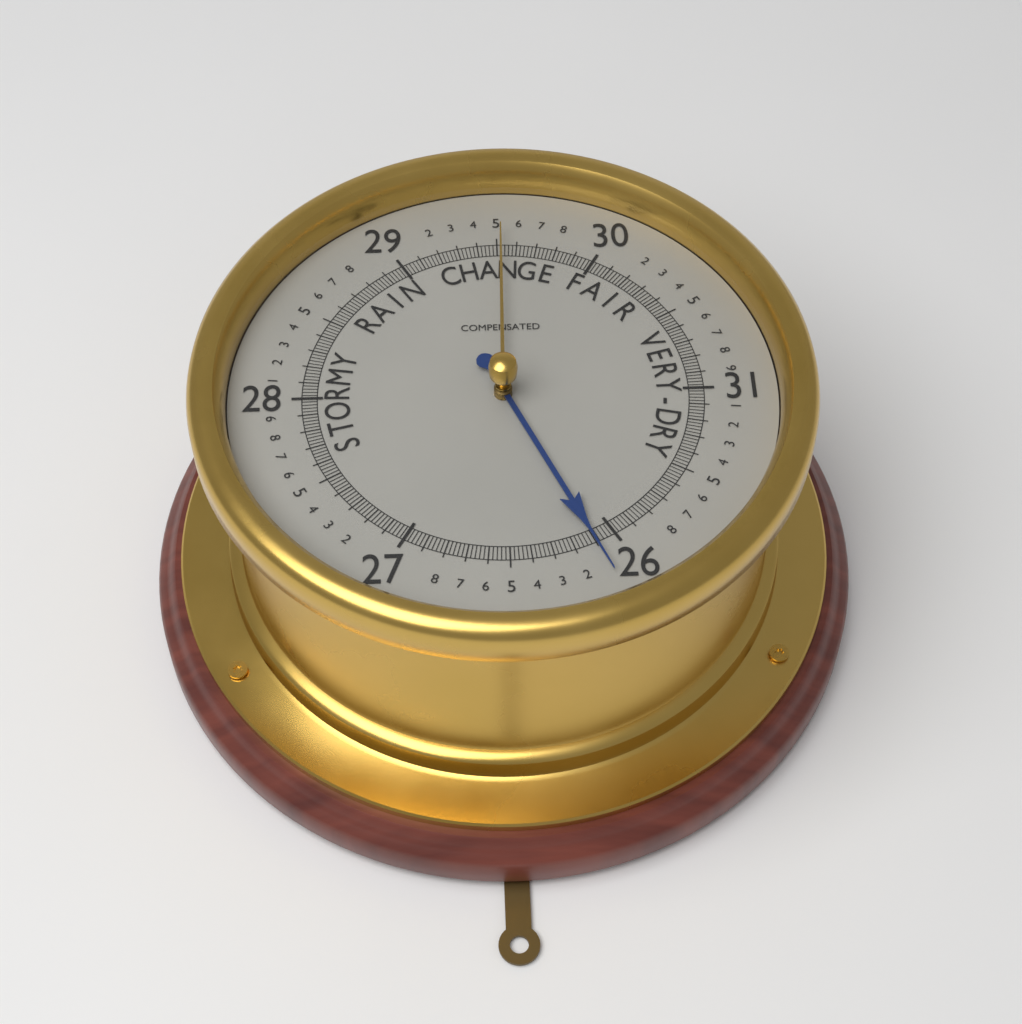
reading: 26.10 (no unit)
